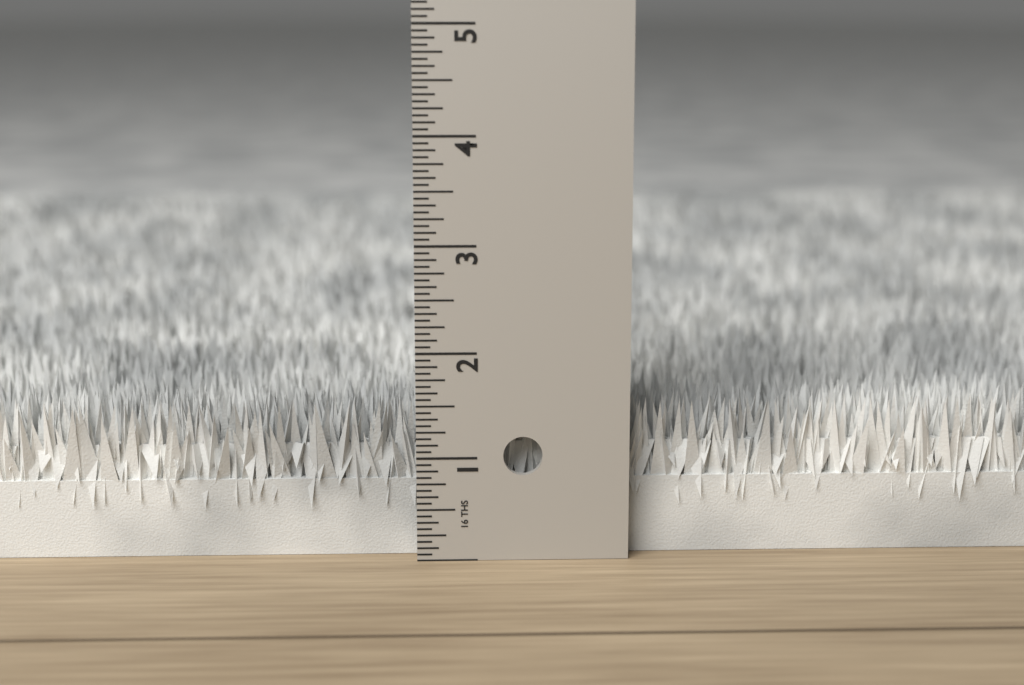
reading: 1.5000 in
